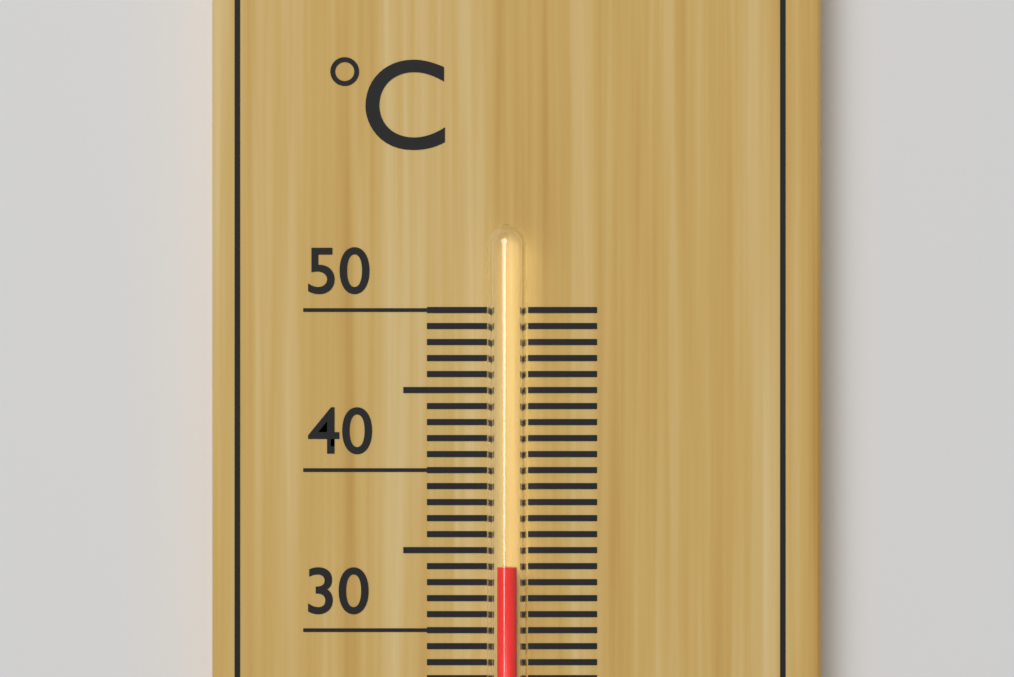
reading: 34 °C
